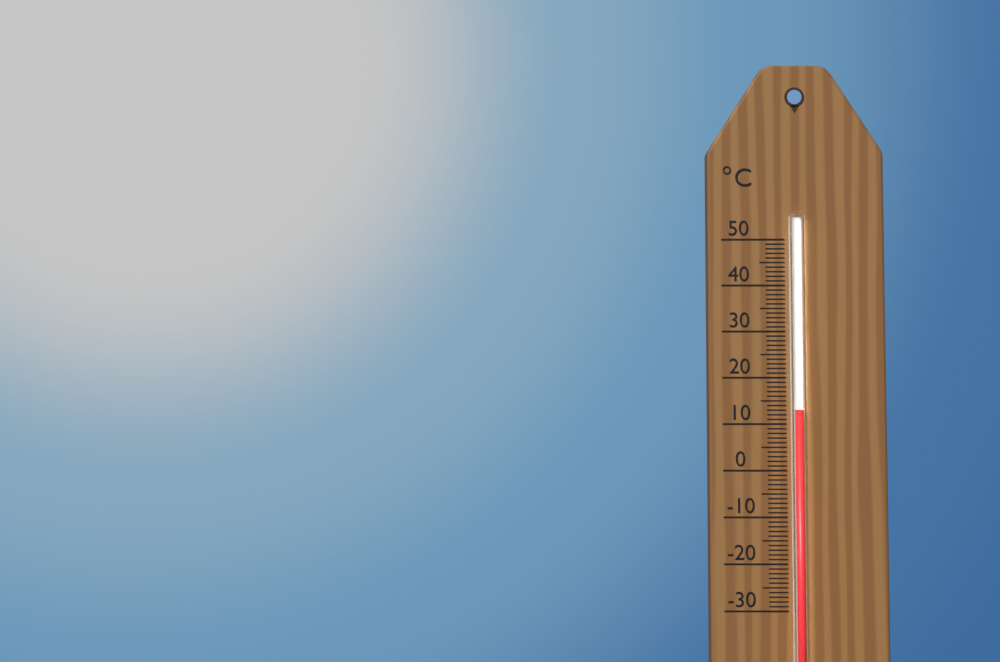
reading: 13 °C
